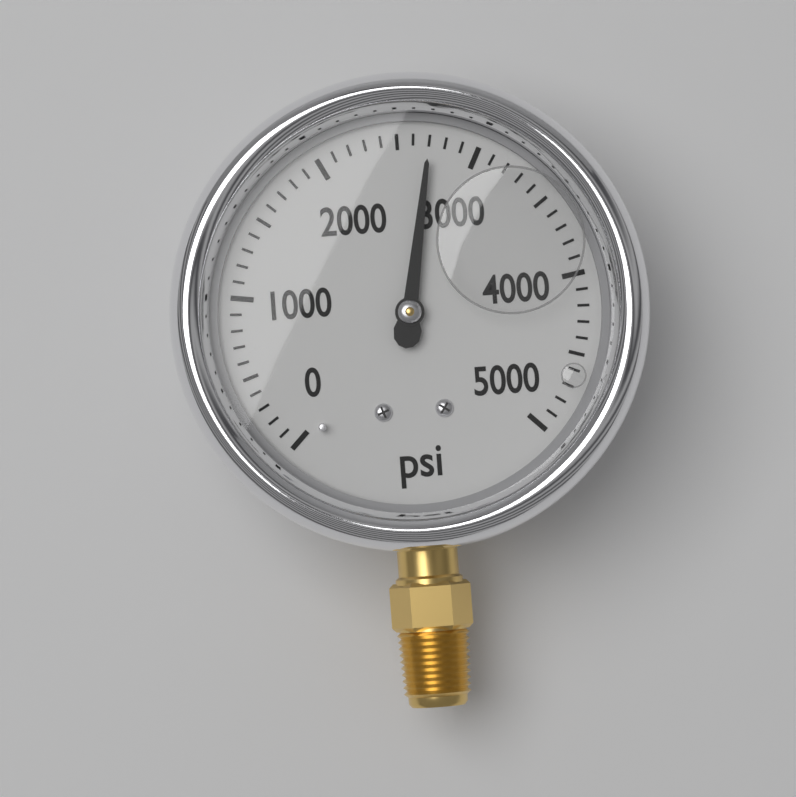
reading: 2700 psi
